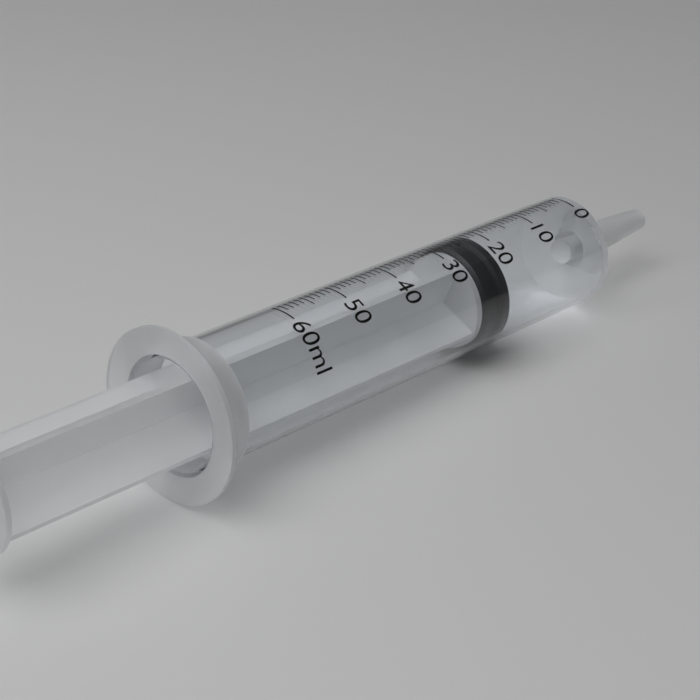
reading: 21 ml
